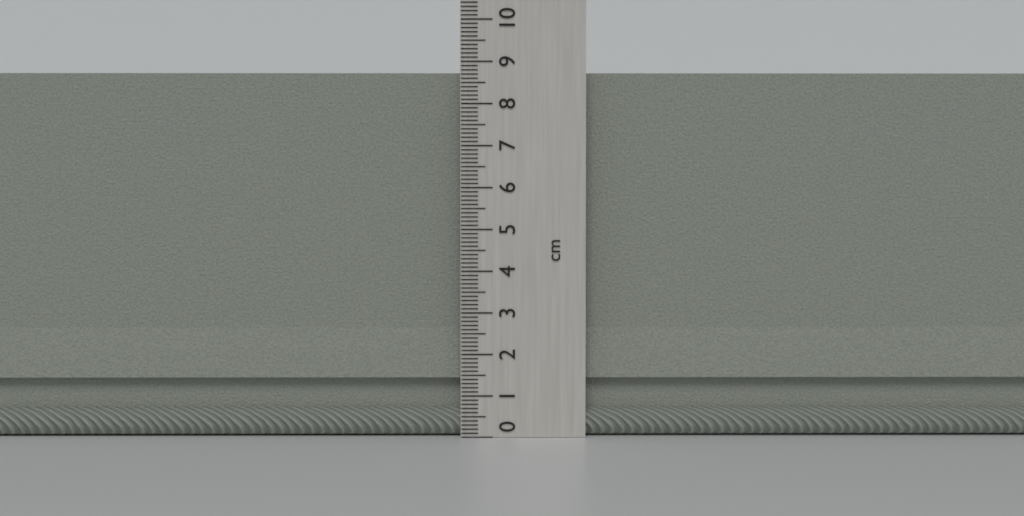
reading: 8.8 cm
